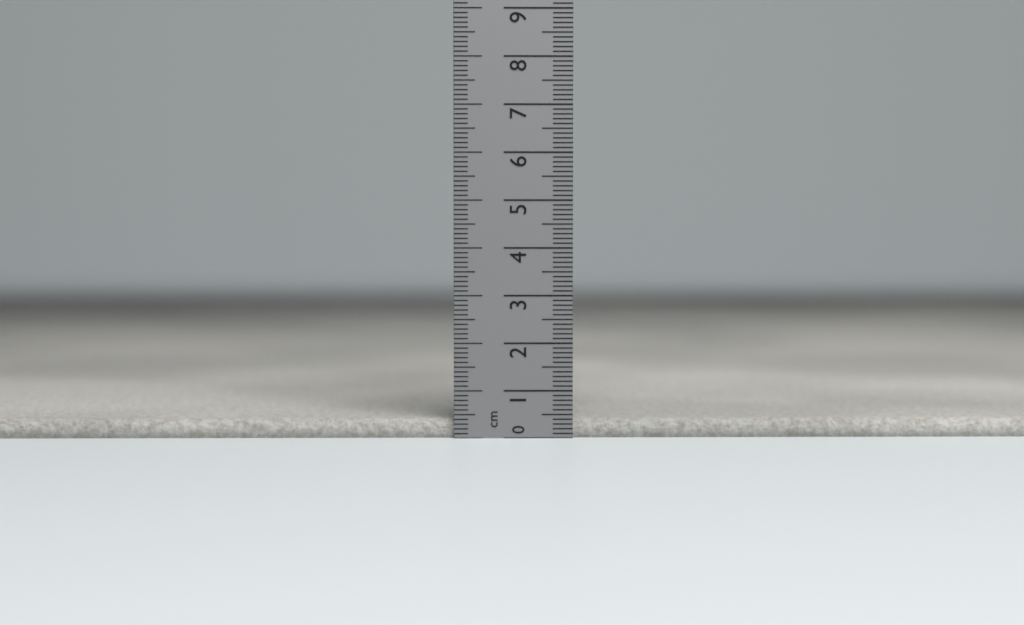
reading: 0.4 cm
